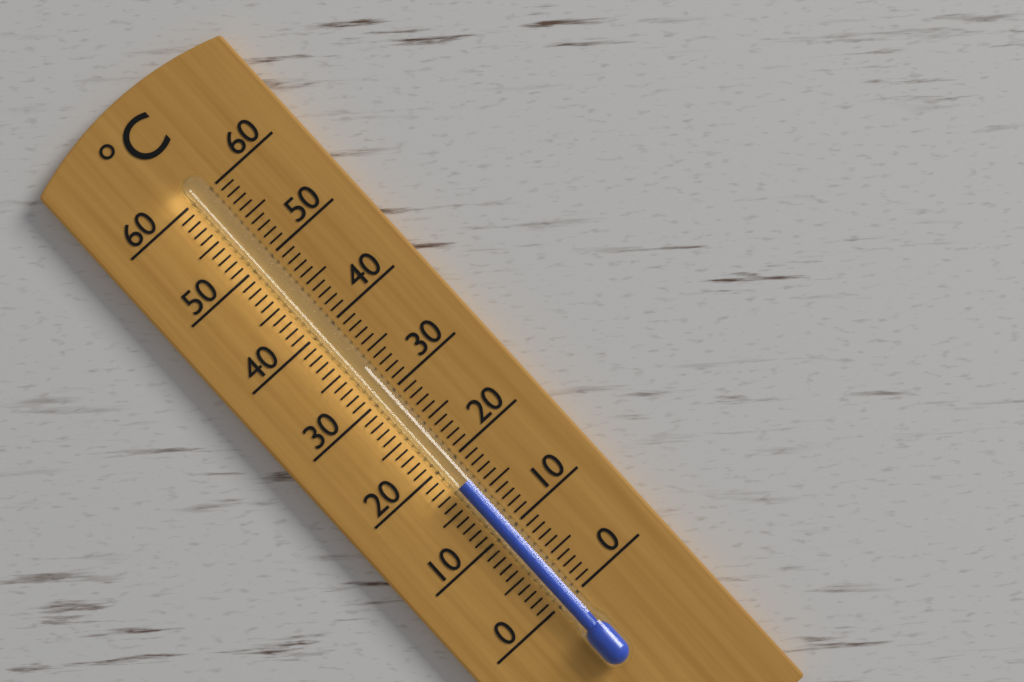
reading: 17 °C
